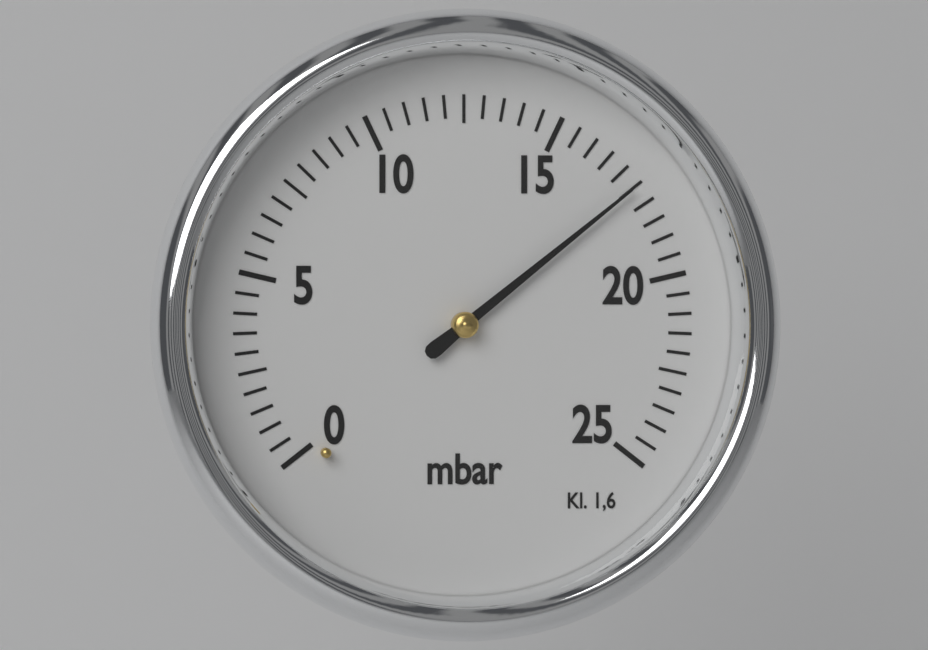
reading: 17.5 mbar
